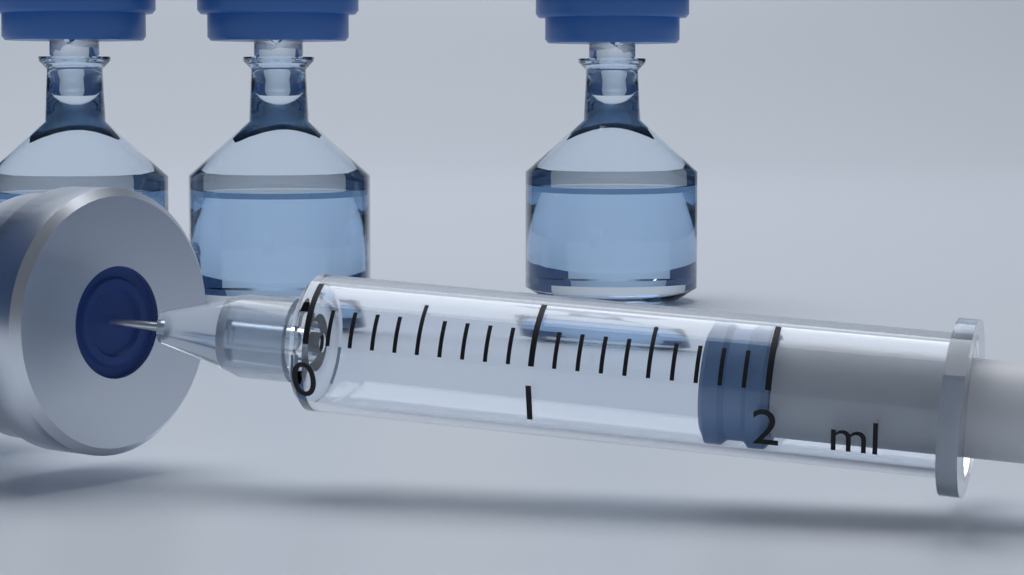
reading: 1.7 ml
